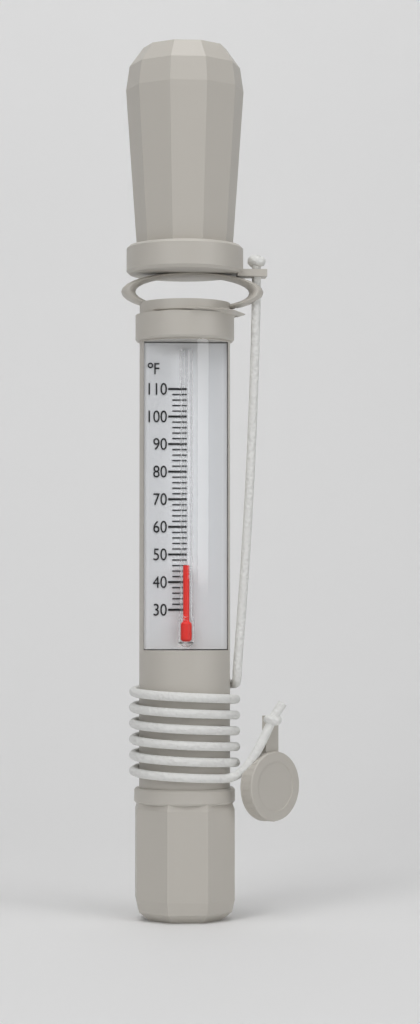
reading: 46 °F
